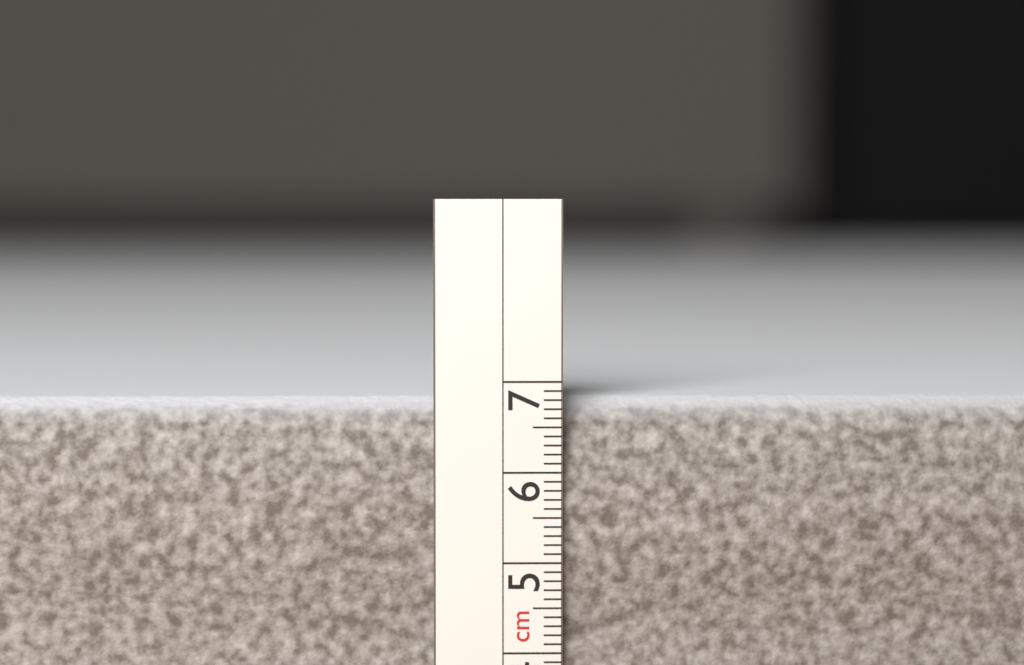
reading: 6.8 cm
